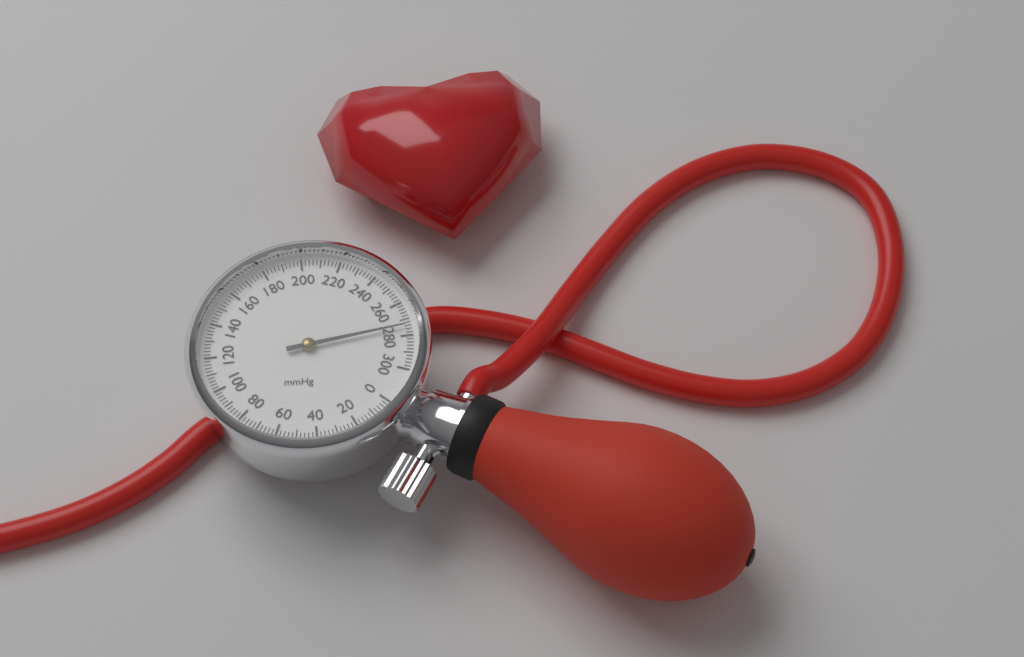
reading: 274 mmHg
